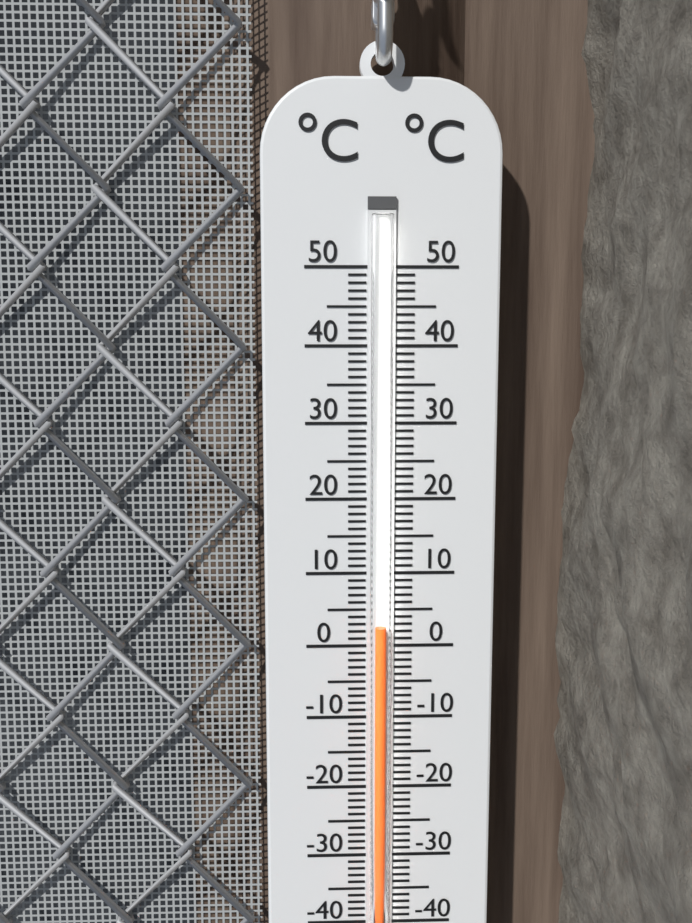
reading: 3 °C
